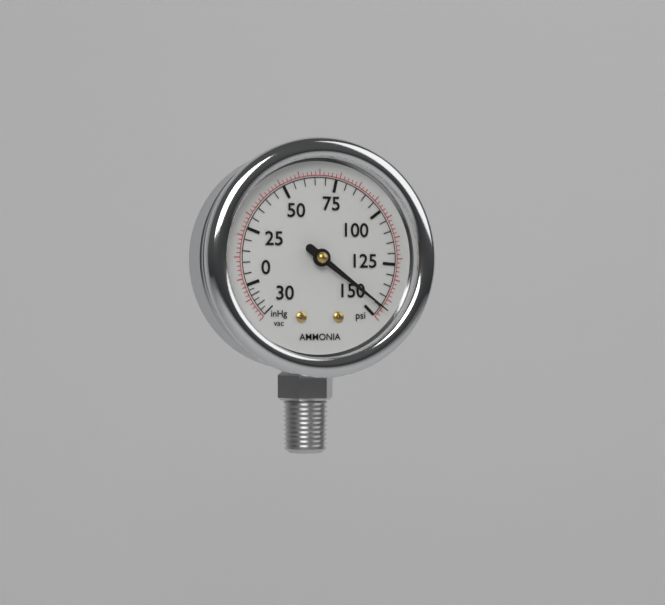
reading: 145 psi
